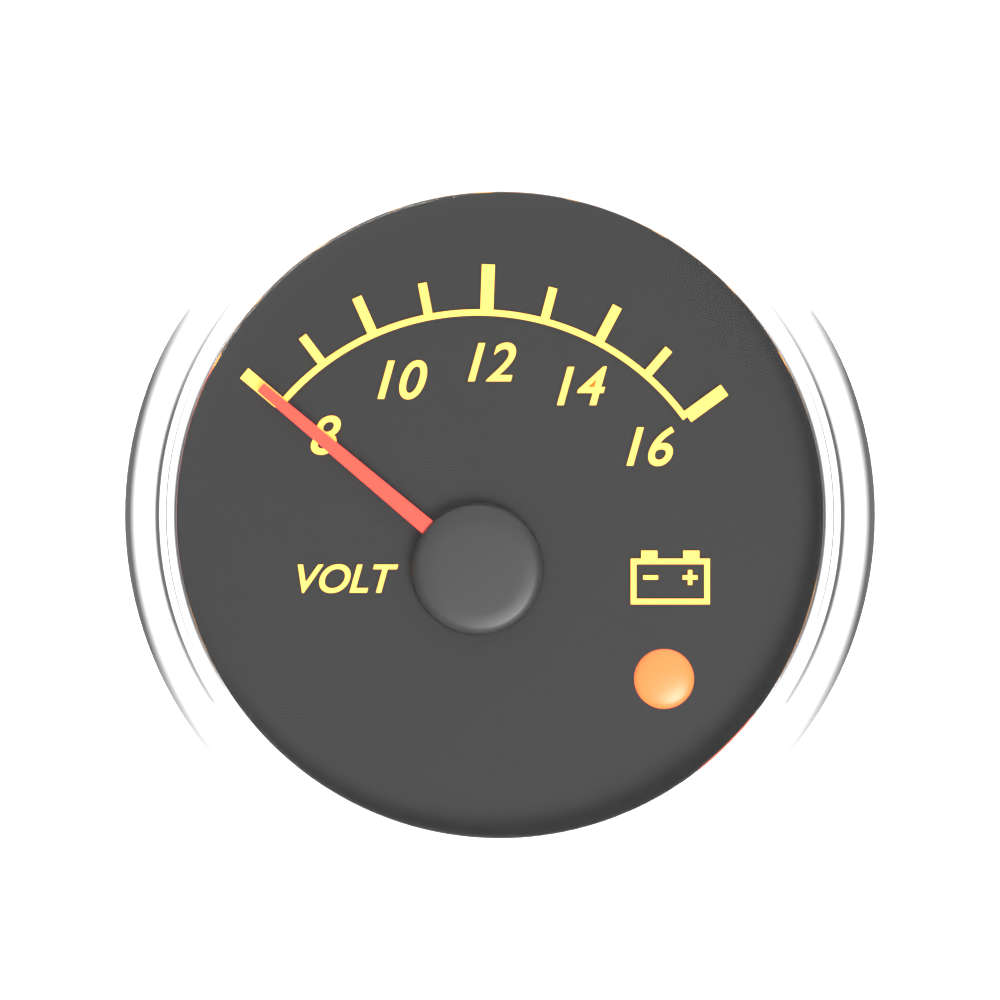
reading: 8 V
